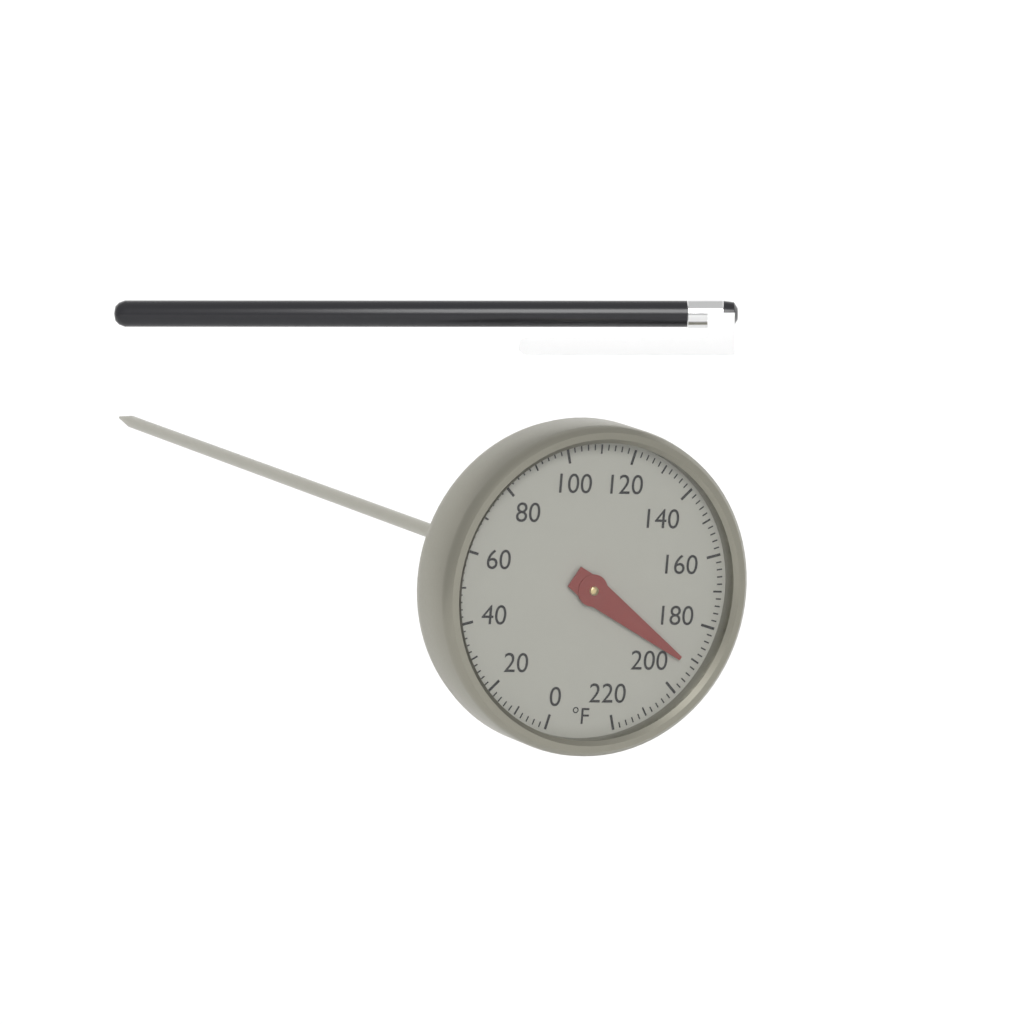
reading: 192 °F
